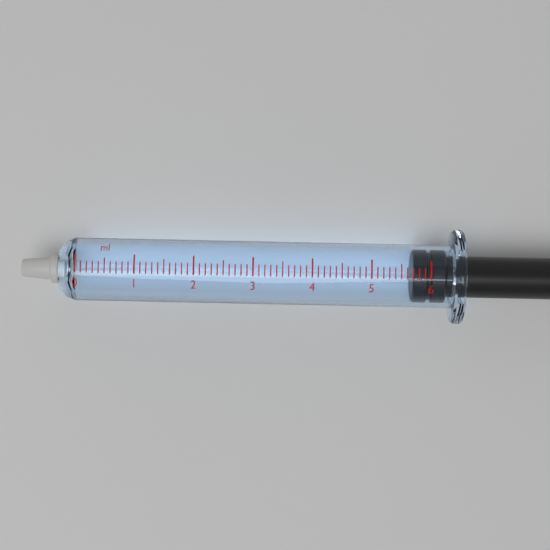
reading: 5.7 ml
